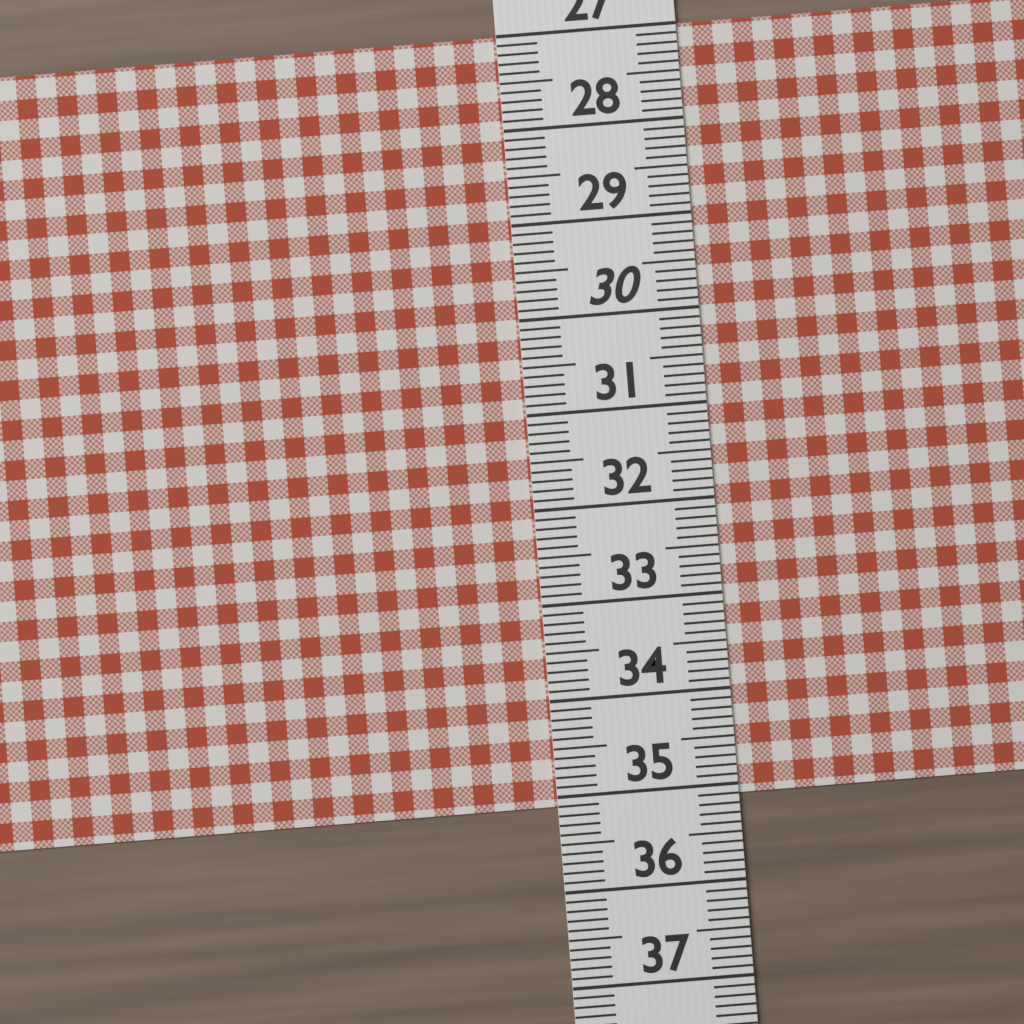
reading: 35.1 (no unit)
